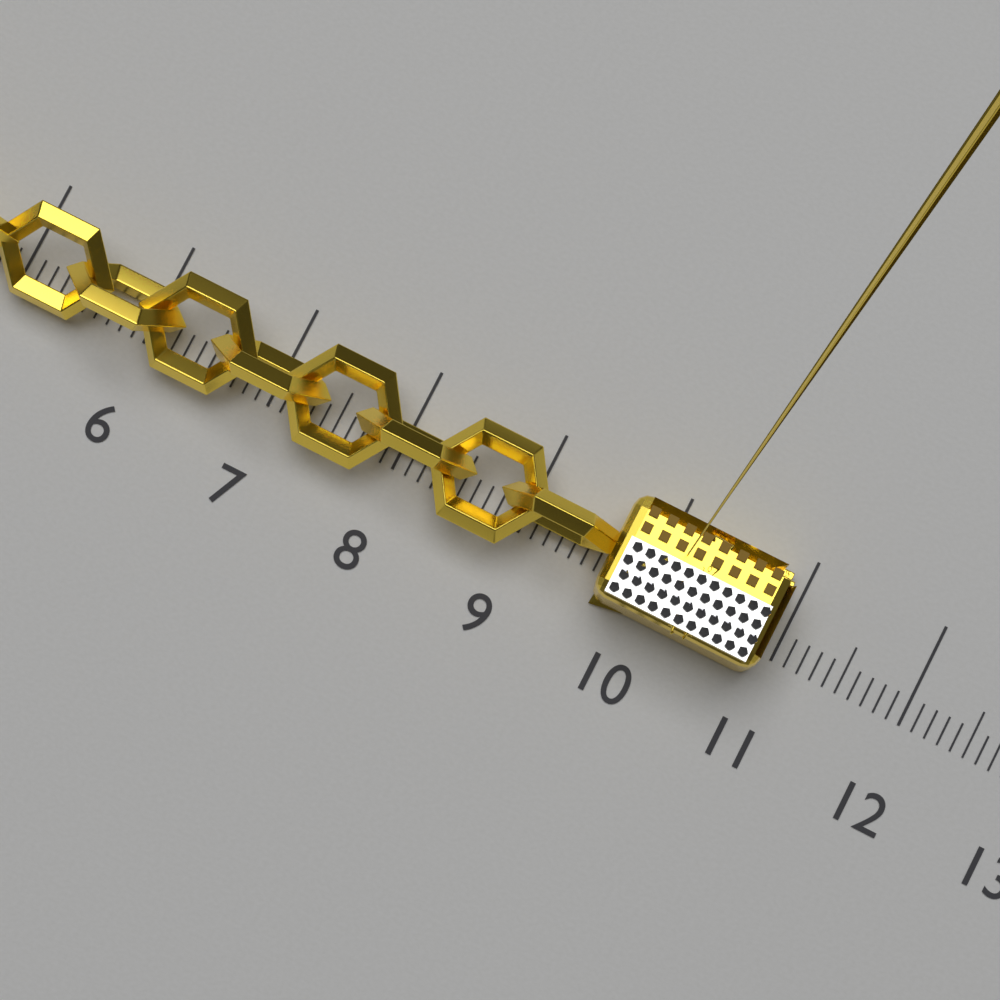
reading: 10.9 (no unit)
